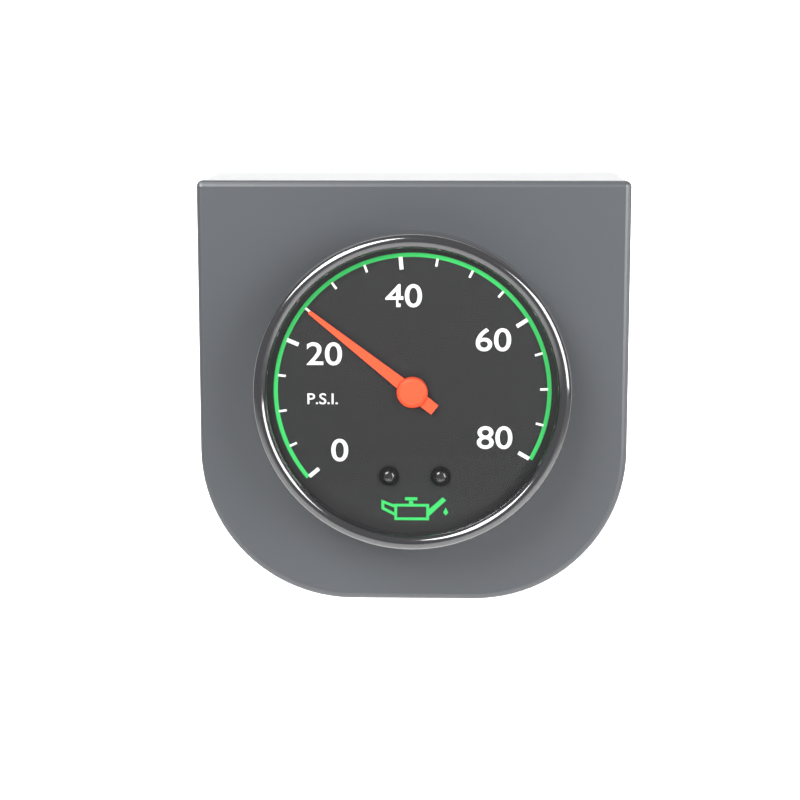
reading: 25 psi
